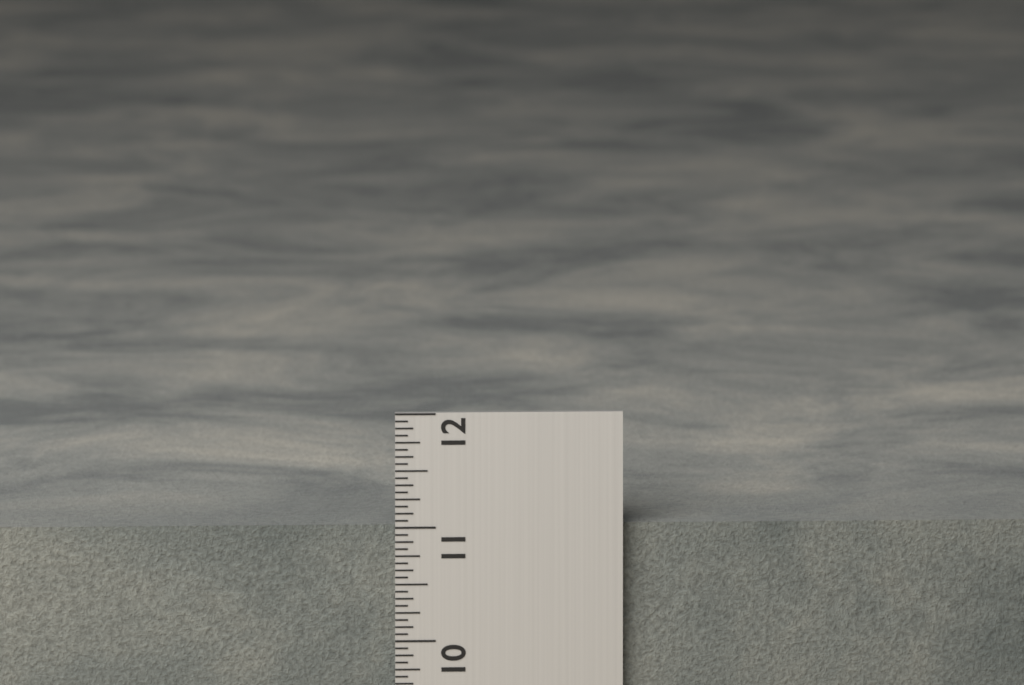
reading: 11.0000 in
